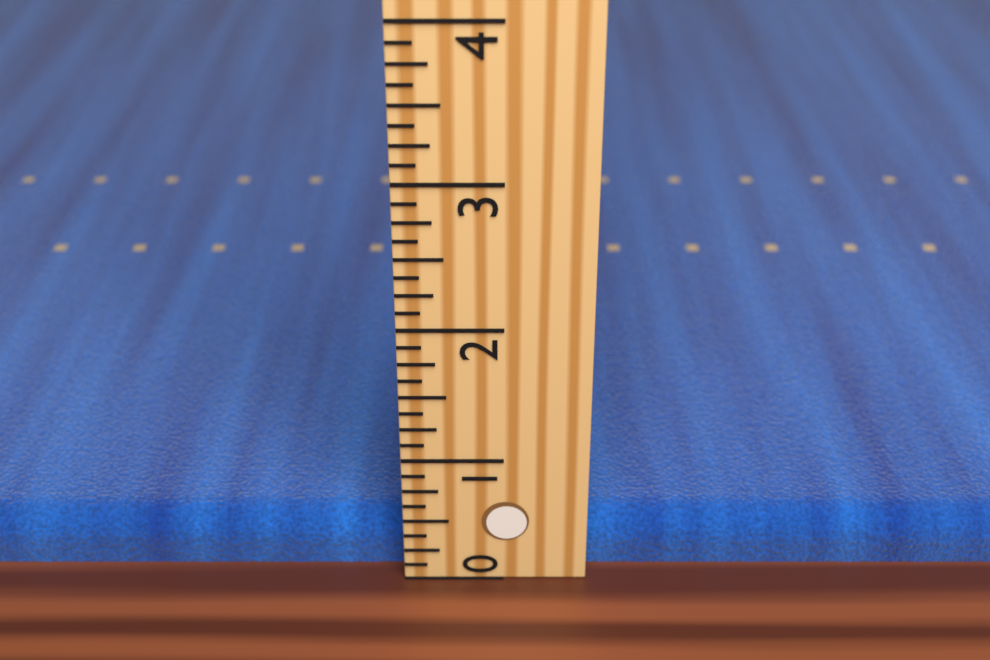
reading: 0.400 (no unit)
